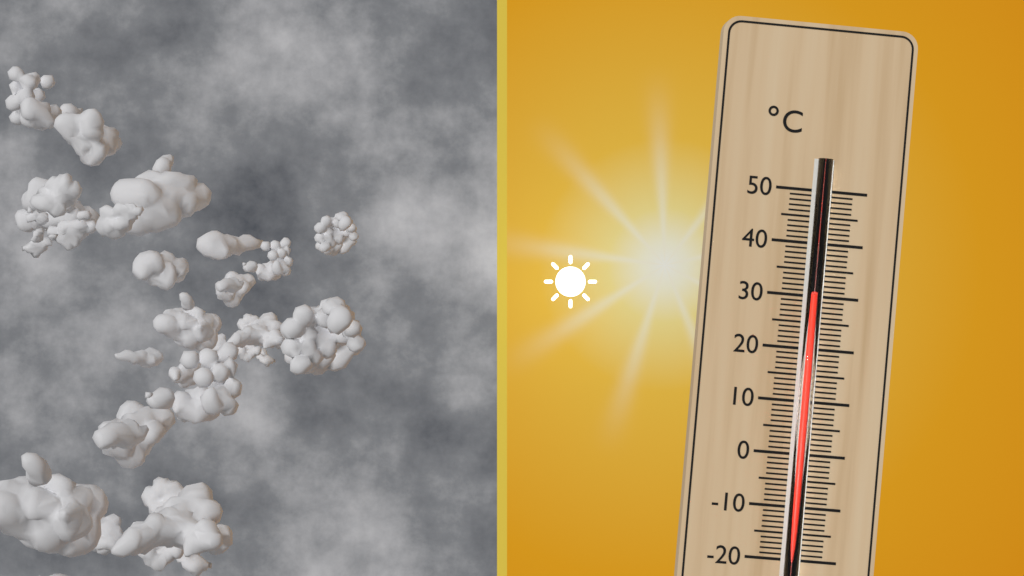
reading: 30 °C
